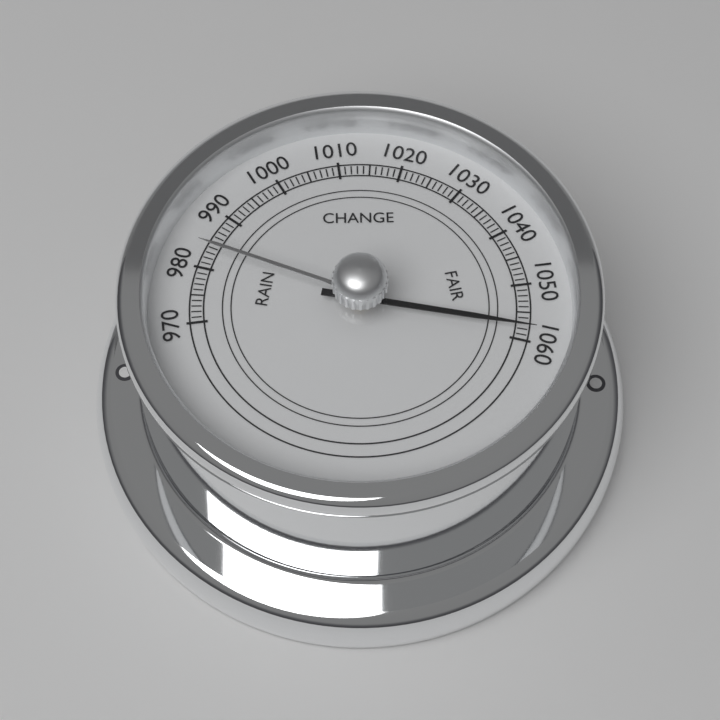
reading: 1058 (no unit)
